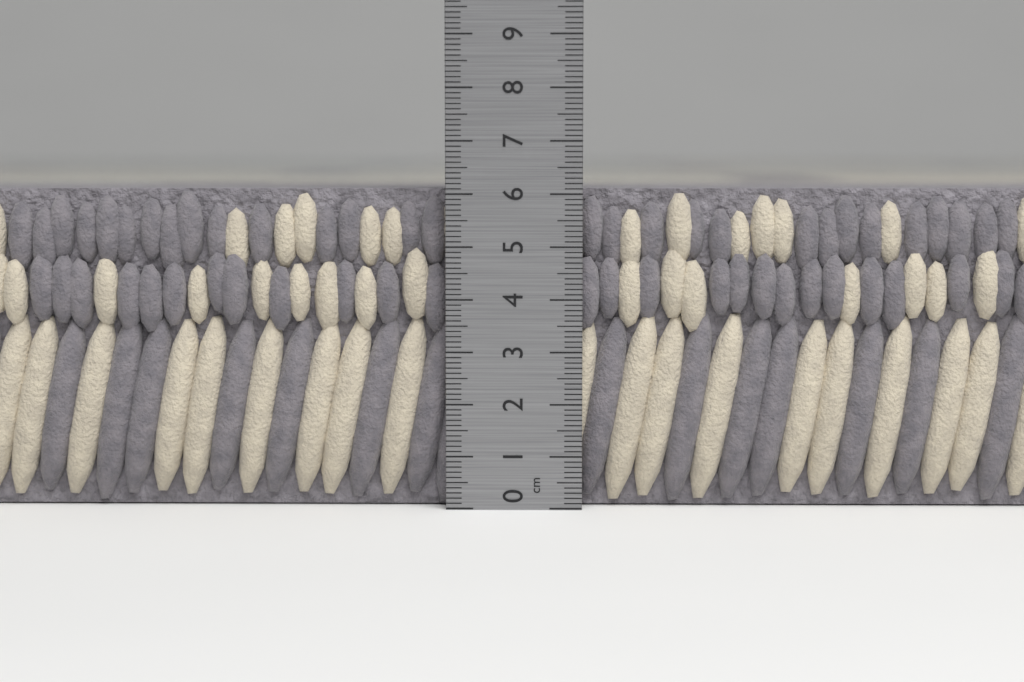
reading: 6.1 cm
